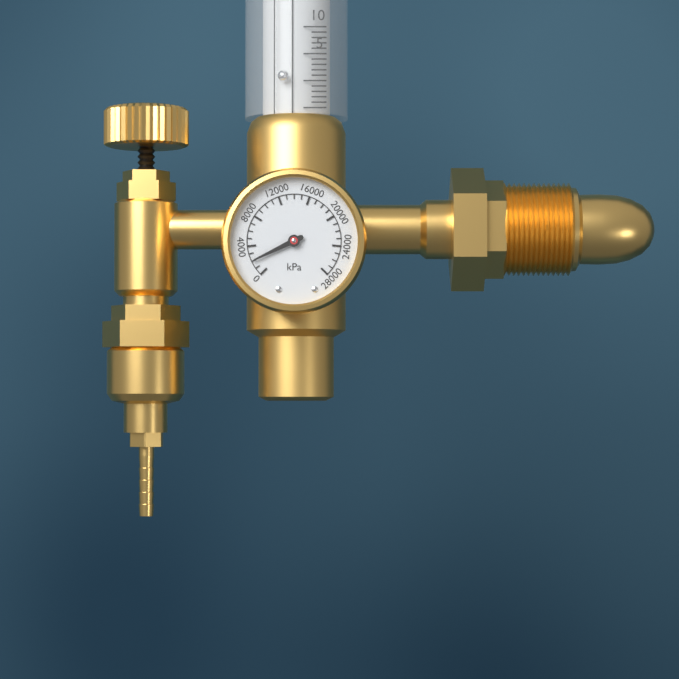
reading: 2000 kPa
